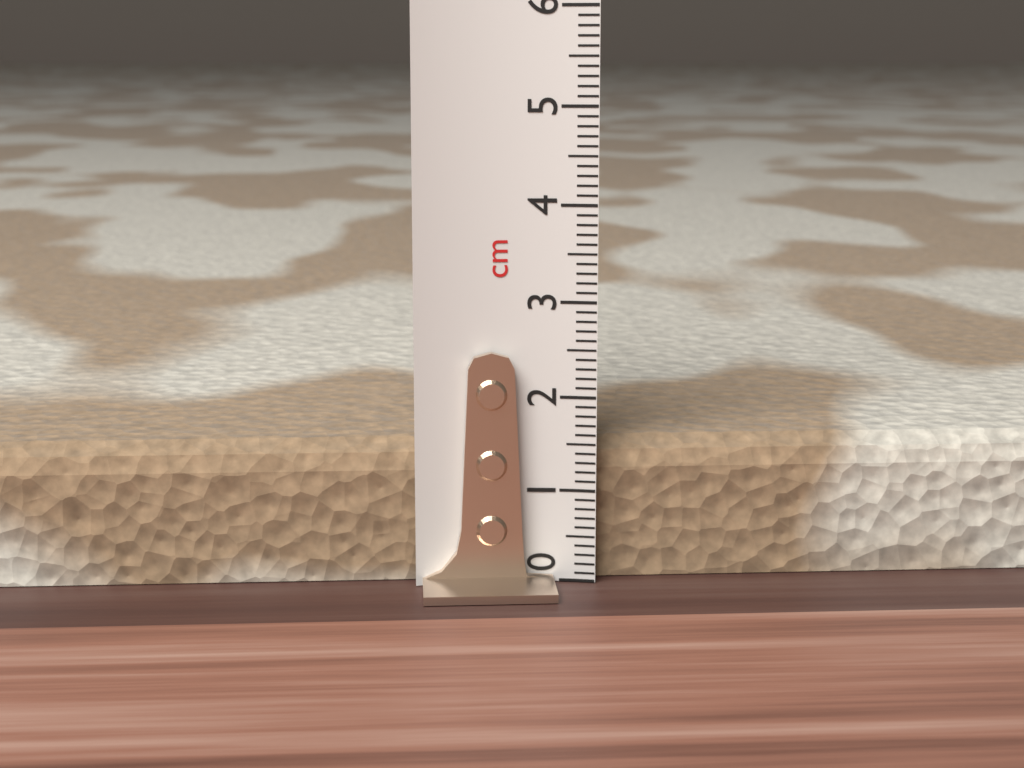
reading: 1.5 cm
